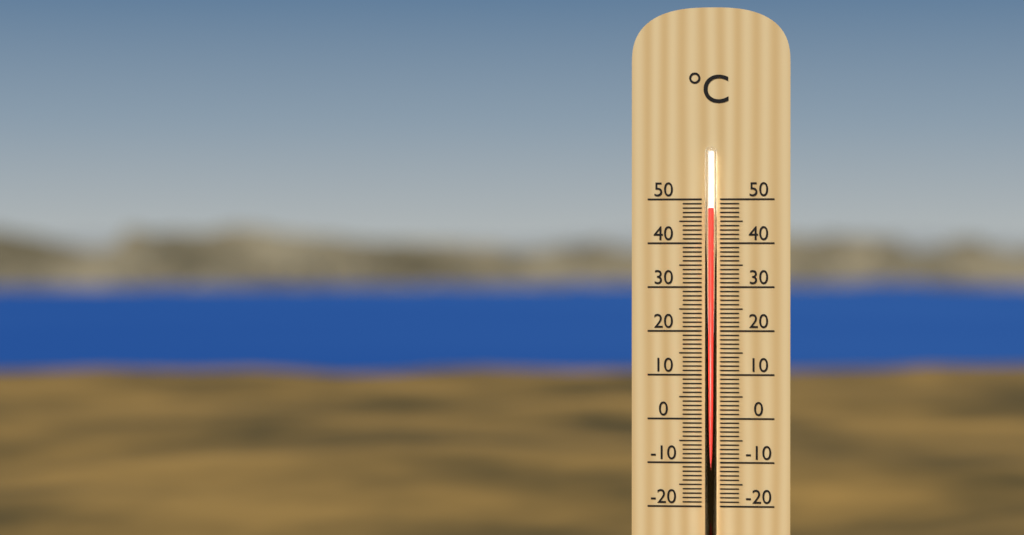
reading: 48 °C
